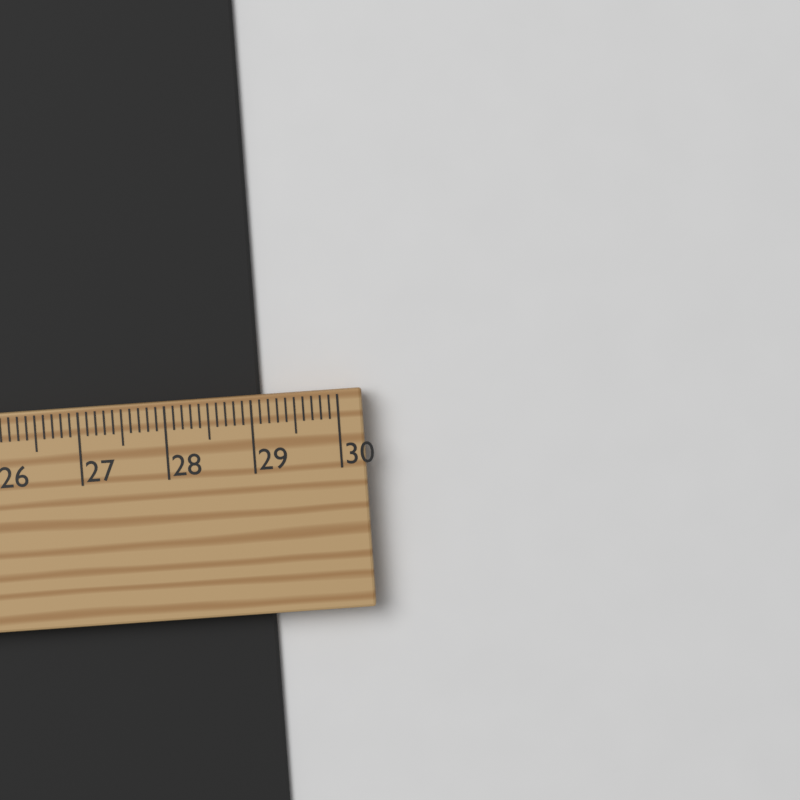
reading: 29.1 cm
